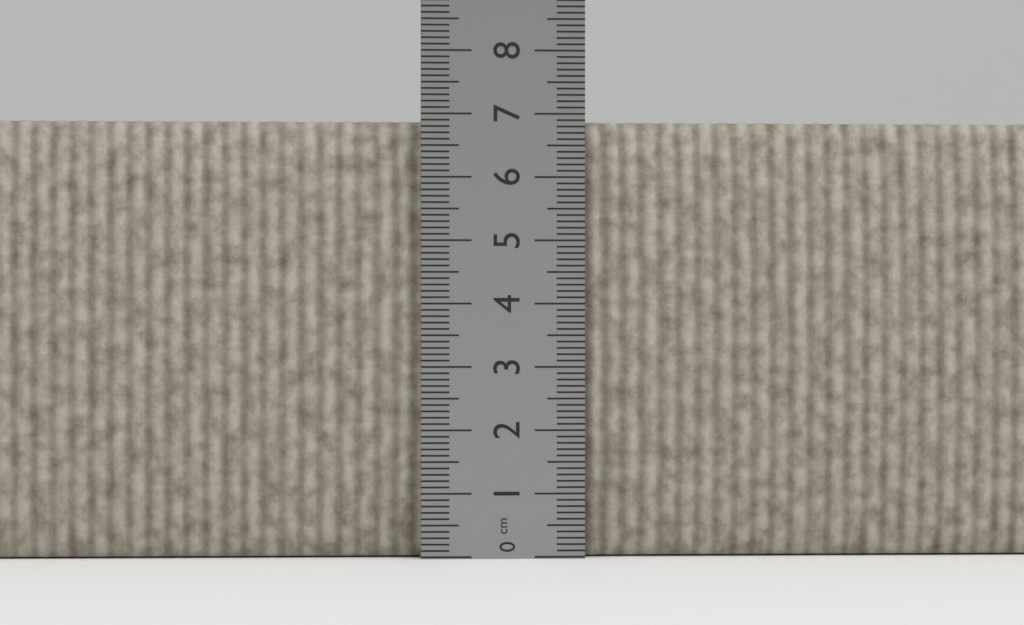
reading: 6.9 cm
